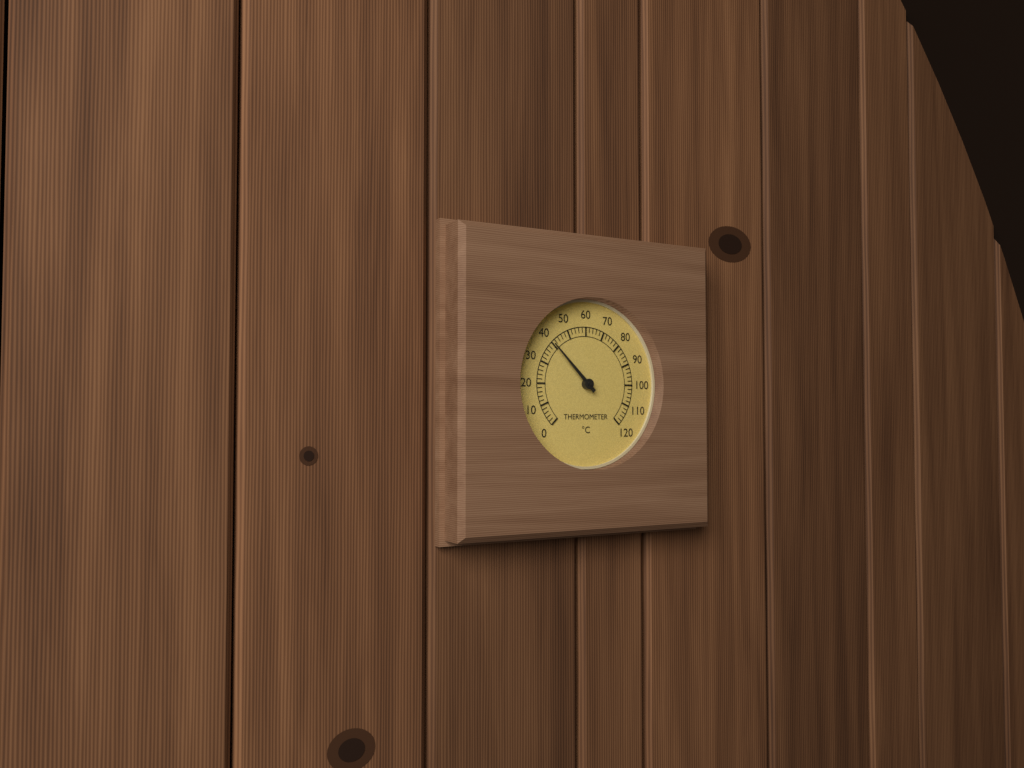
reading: 40 °C
